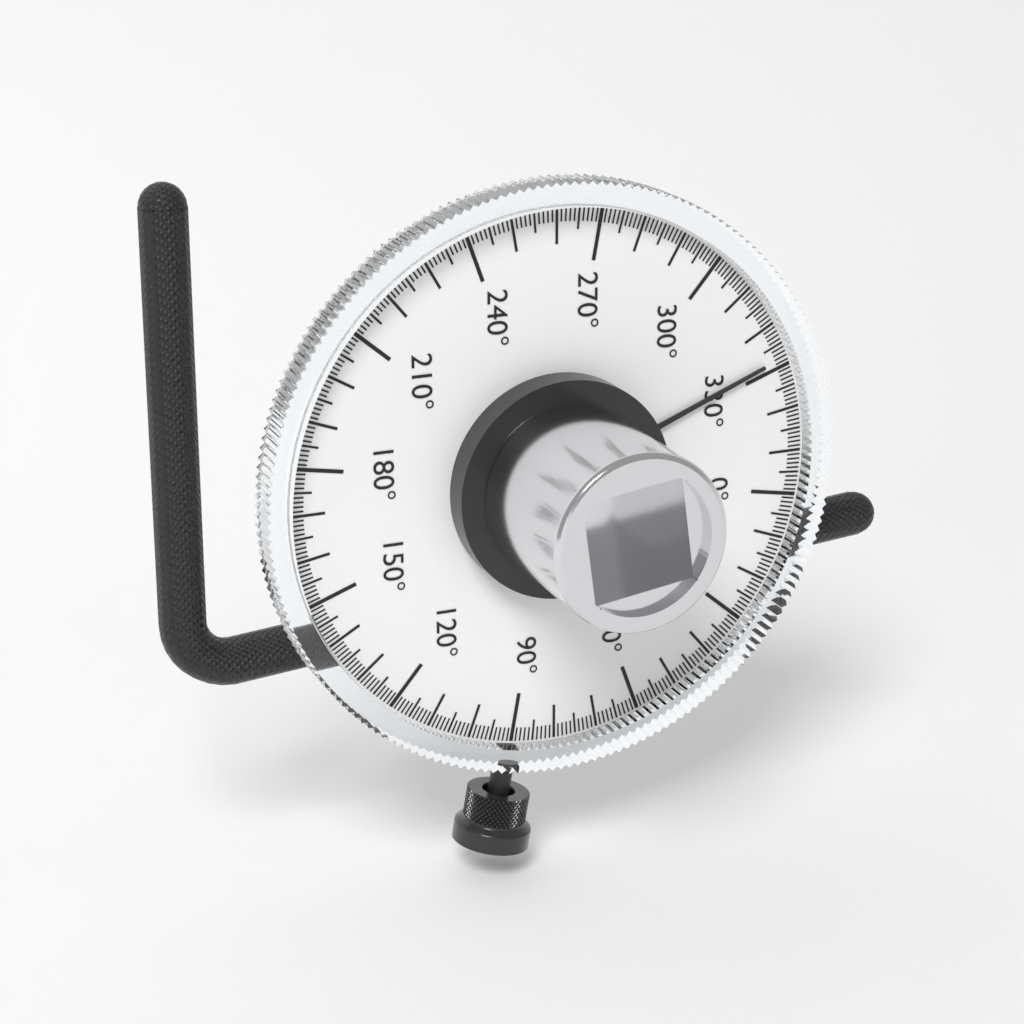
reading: 328 °
